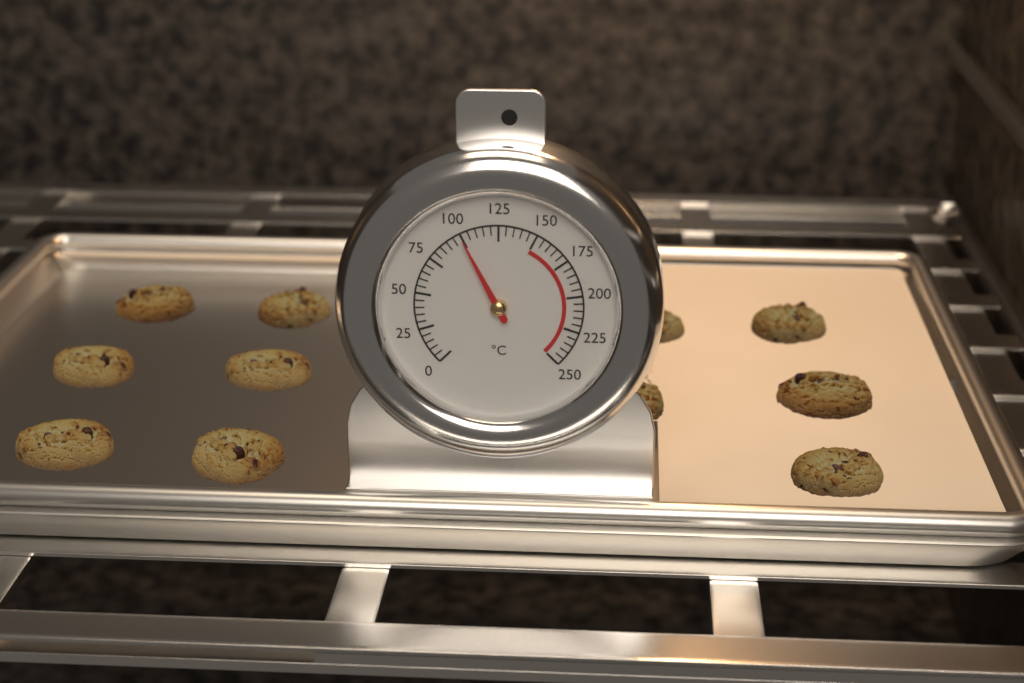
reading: 100 °C
